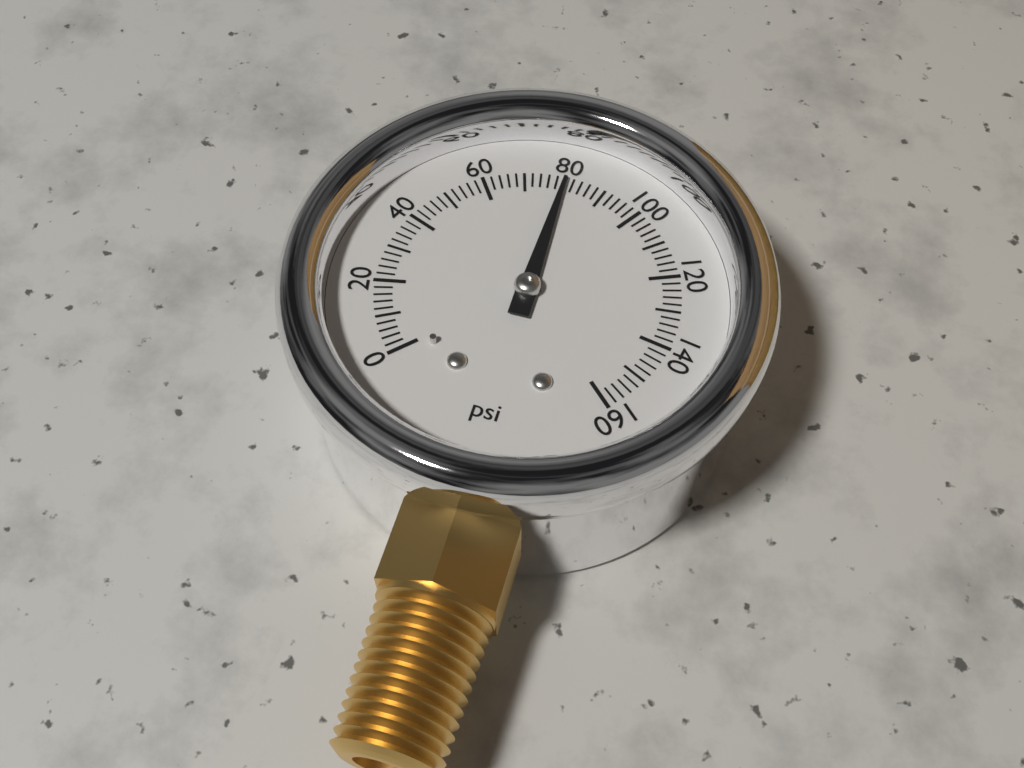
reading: 80 psi
